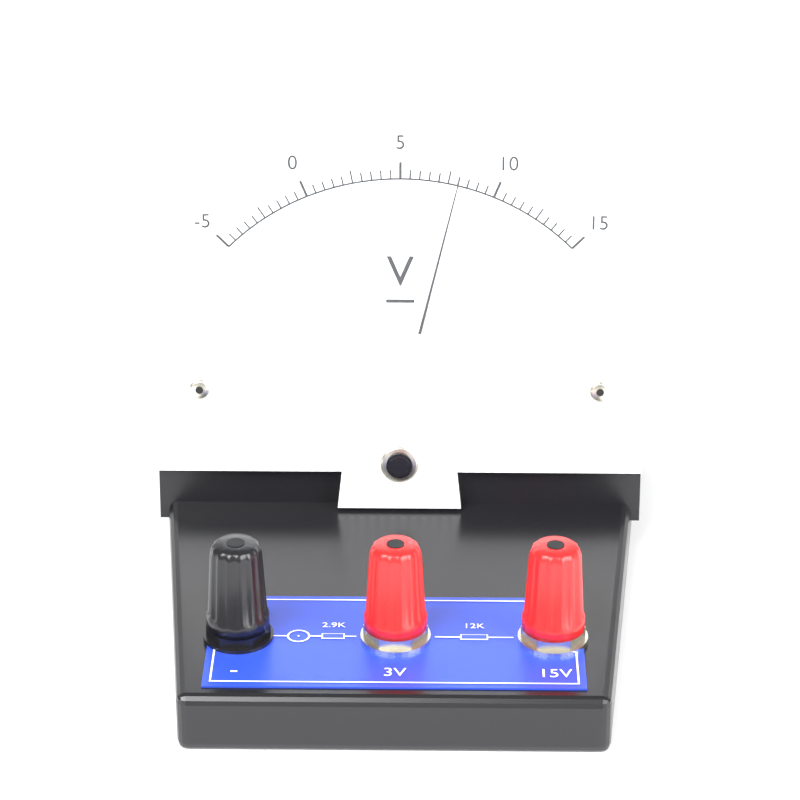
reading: 8.0 V
